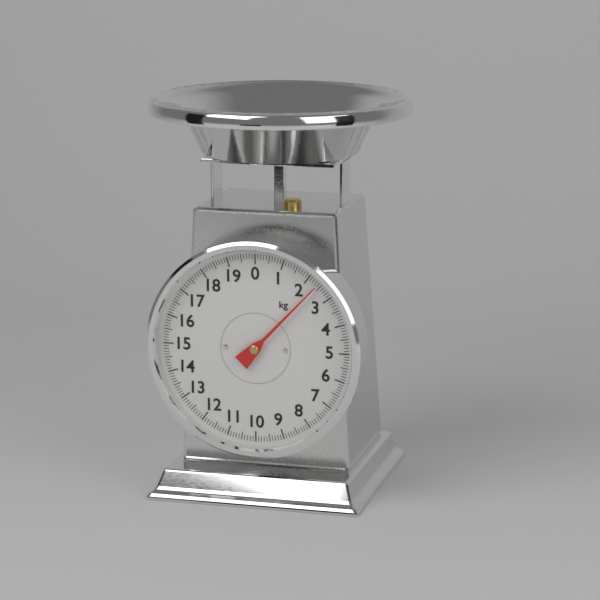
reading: 2.4 kg
